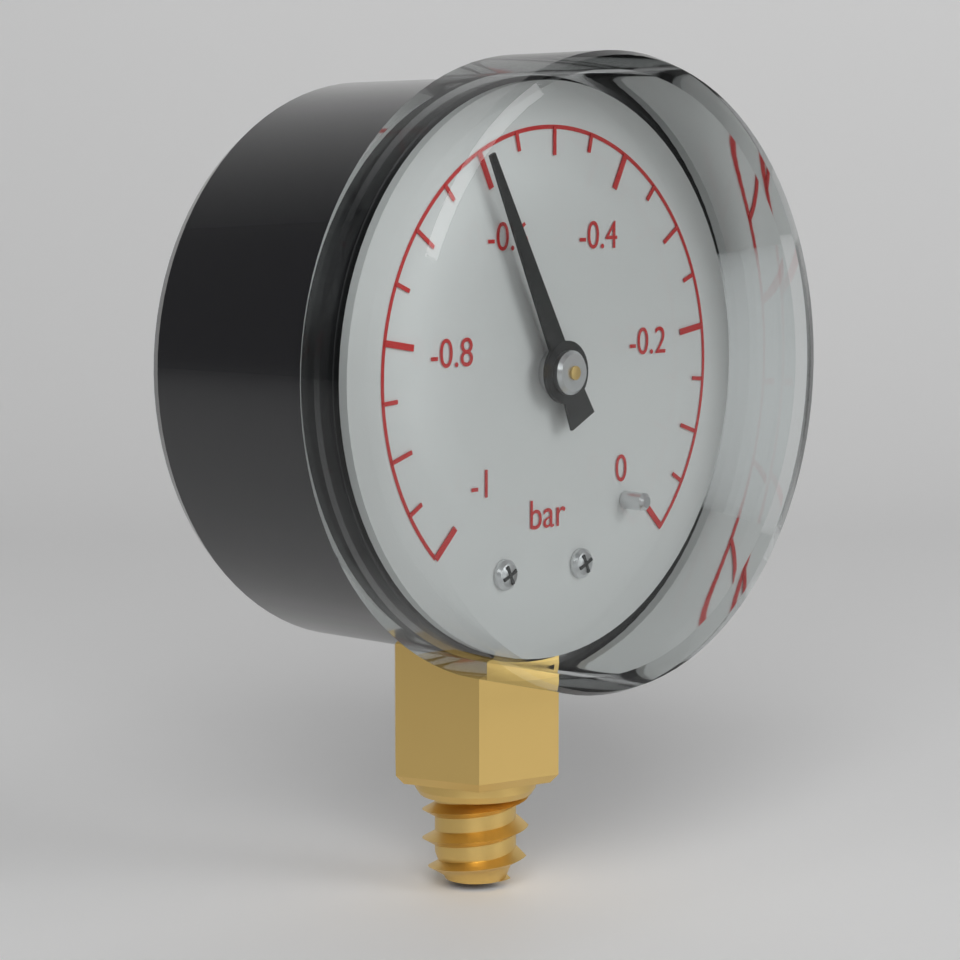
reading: -0.60 bar
